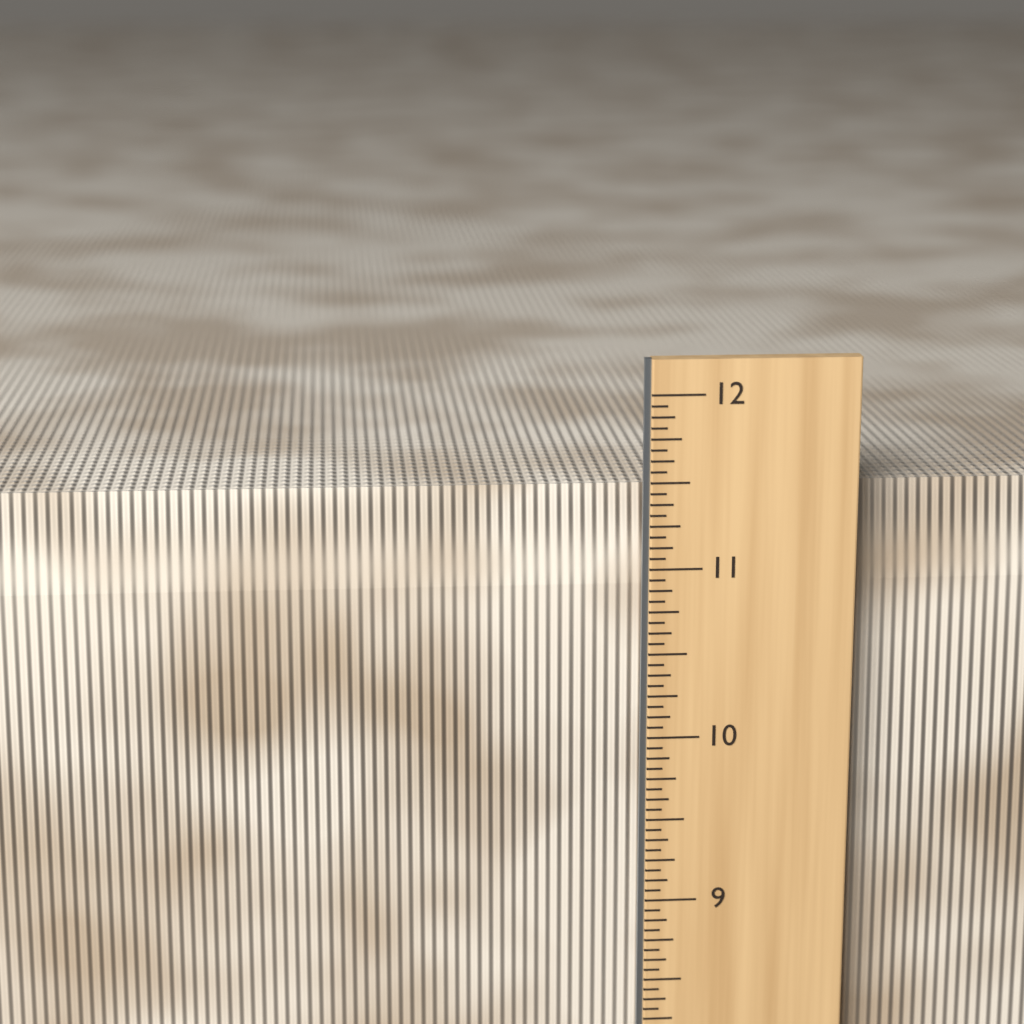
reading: 11.4375 in
